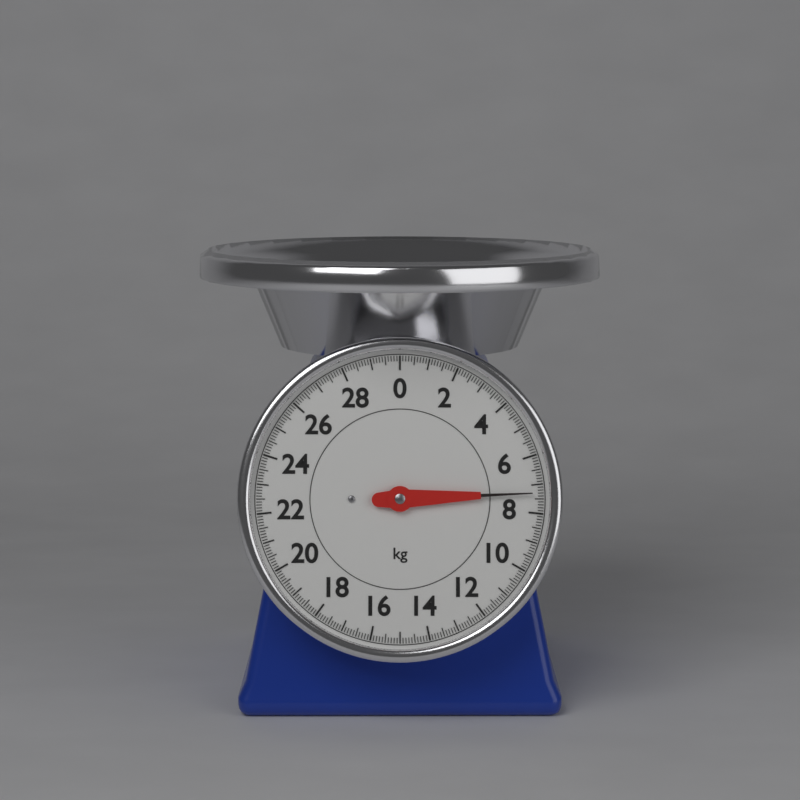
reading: 7.3 kg
